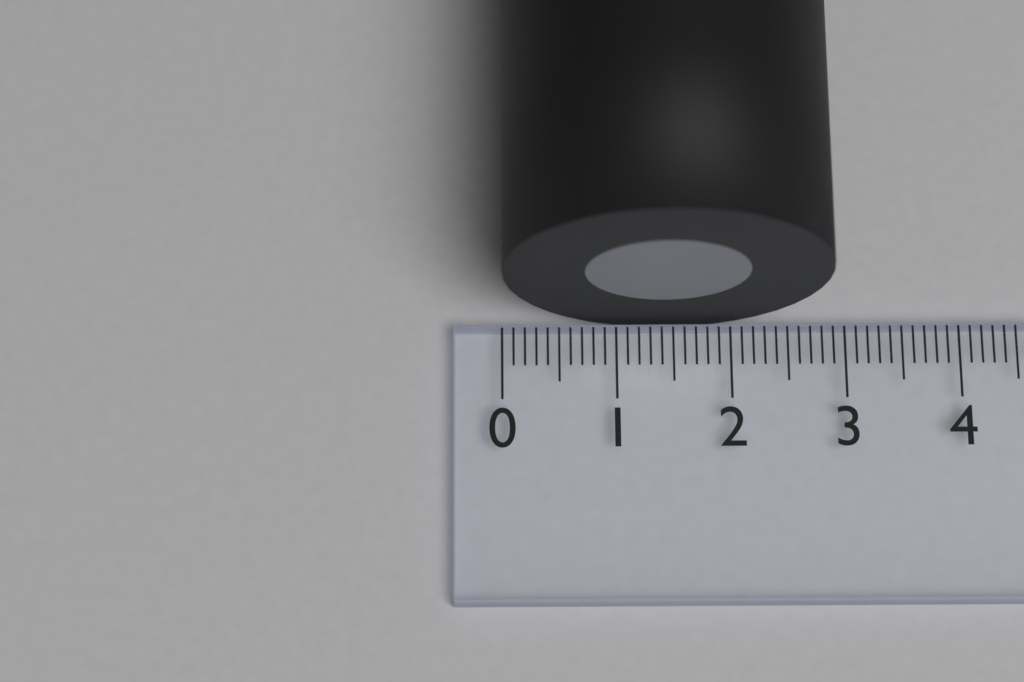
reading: 2.8 (no unit)
